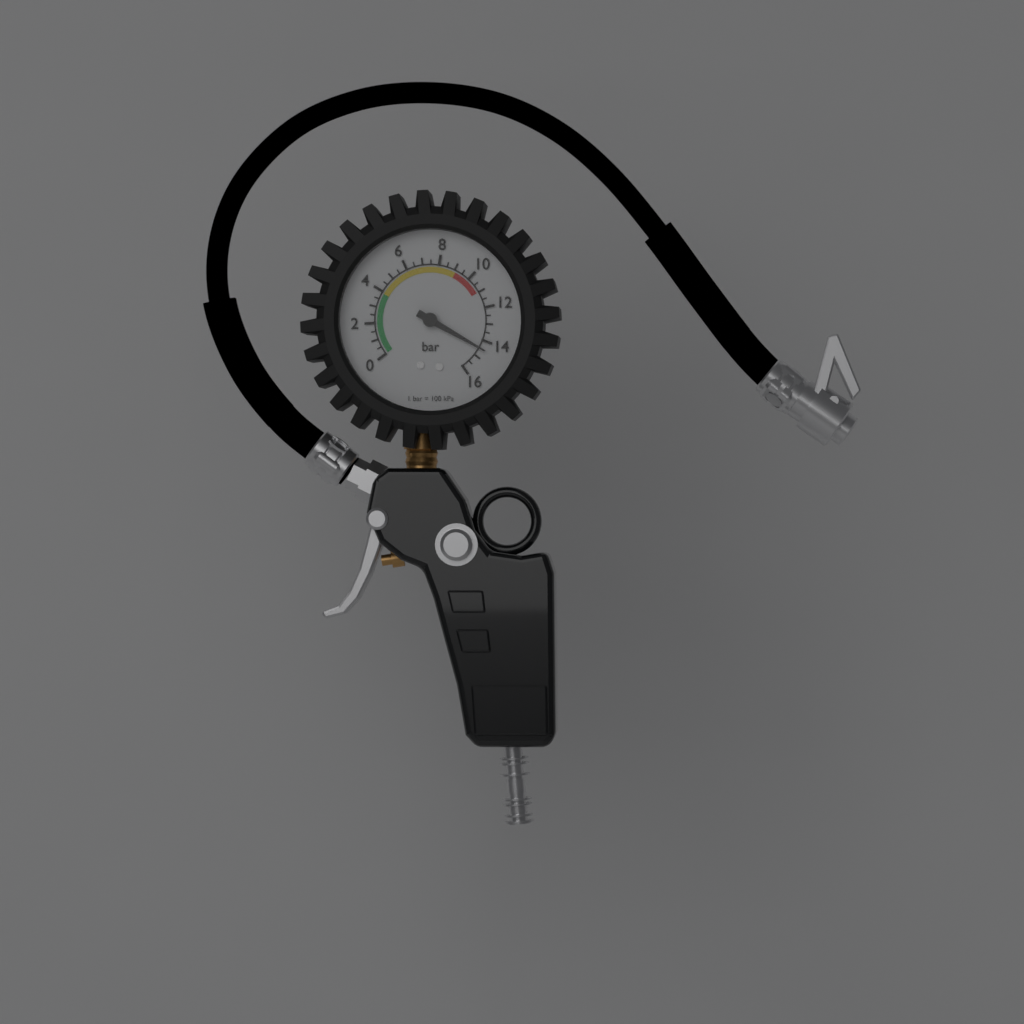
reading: 14.5 bar
